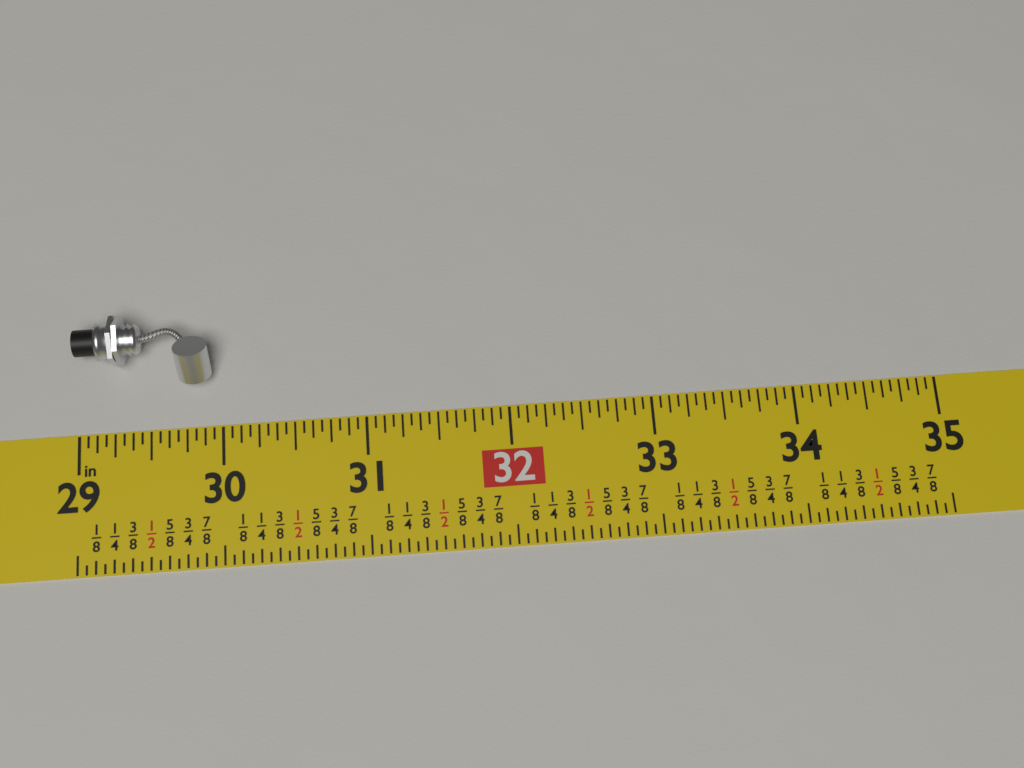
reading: 29.9375 in
